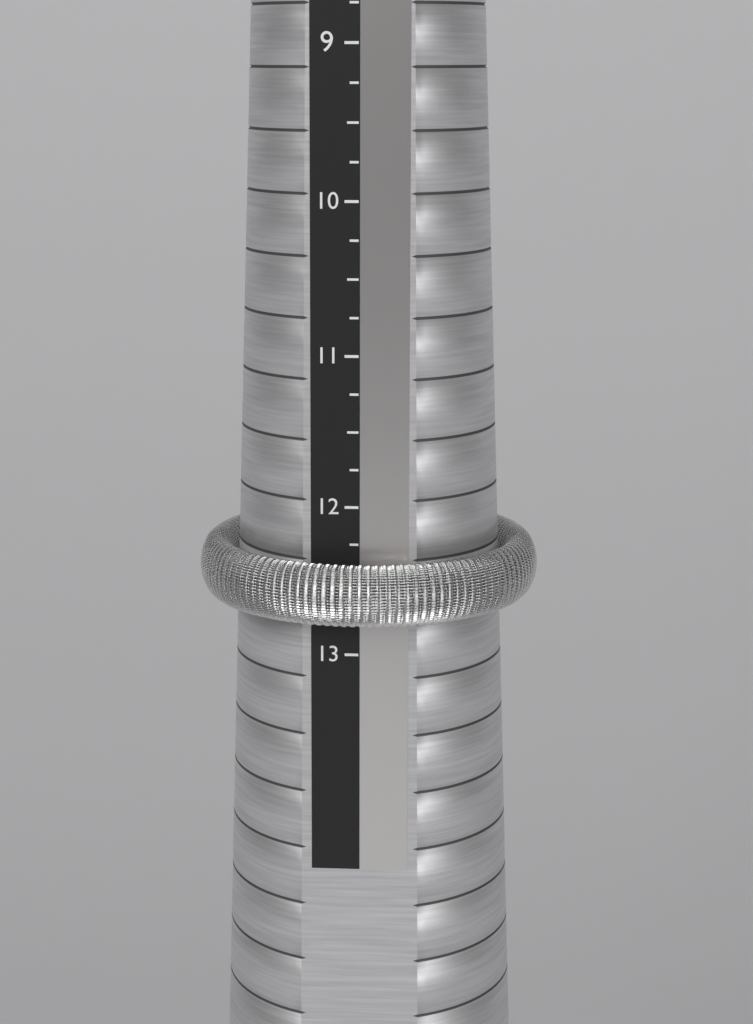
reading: 12.75 (no unit)
